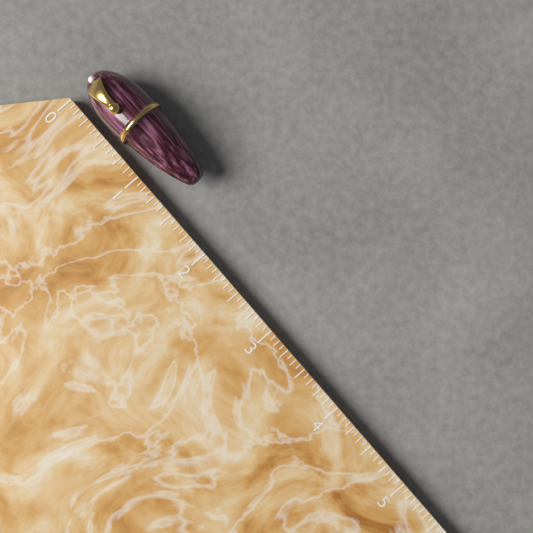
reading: 1.4375 (no unit)
